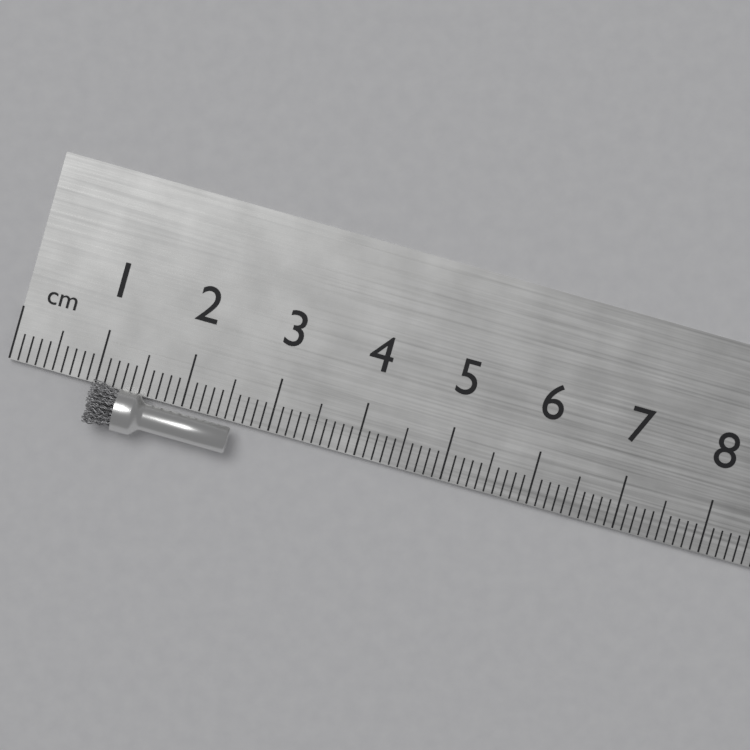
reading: 2.6 cm
